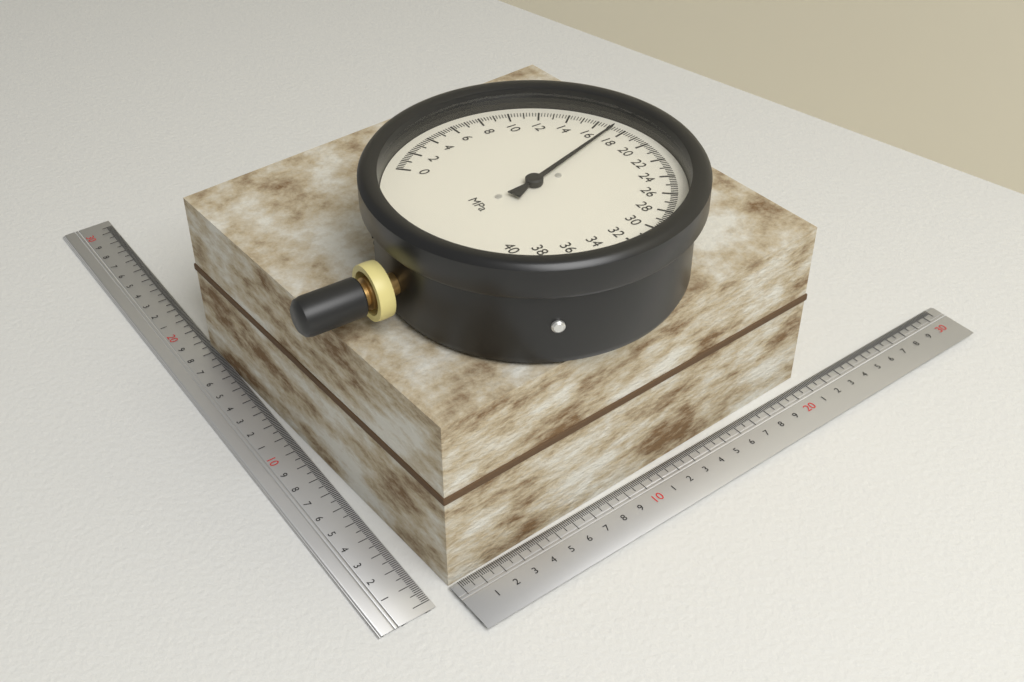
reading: 17.2 MPa
